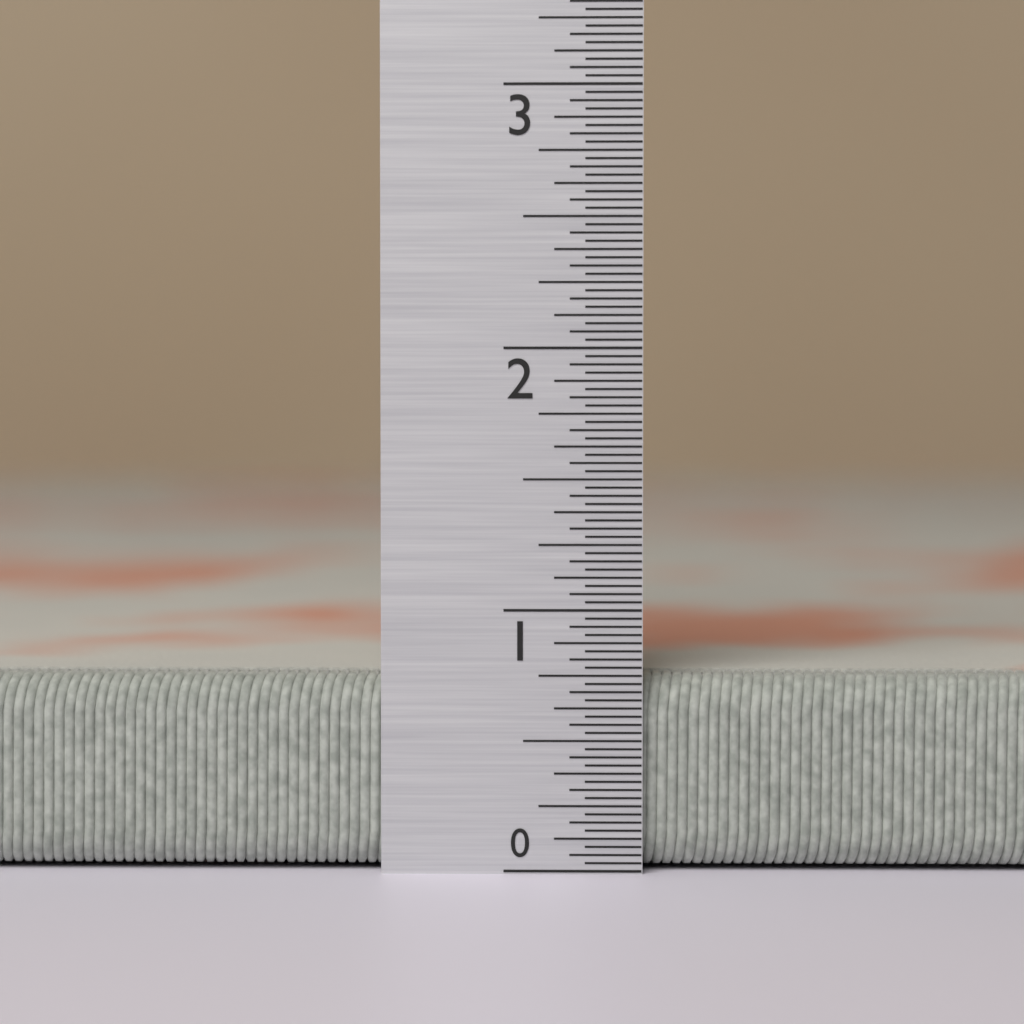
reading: 0.75000 in
